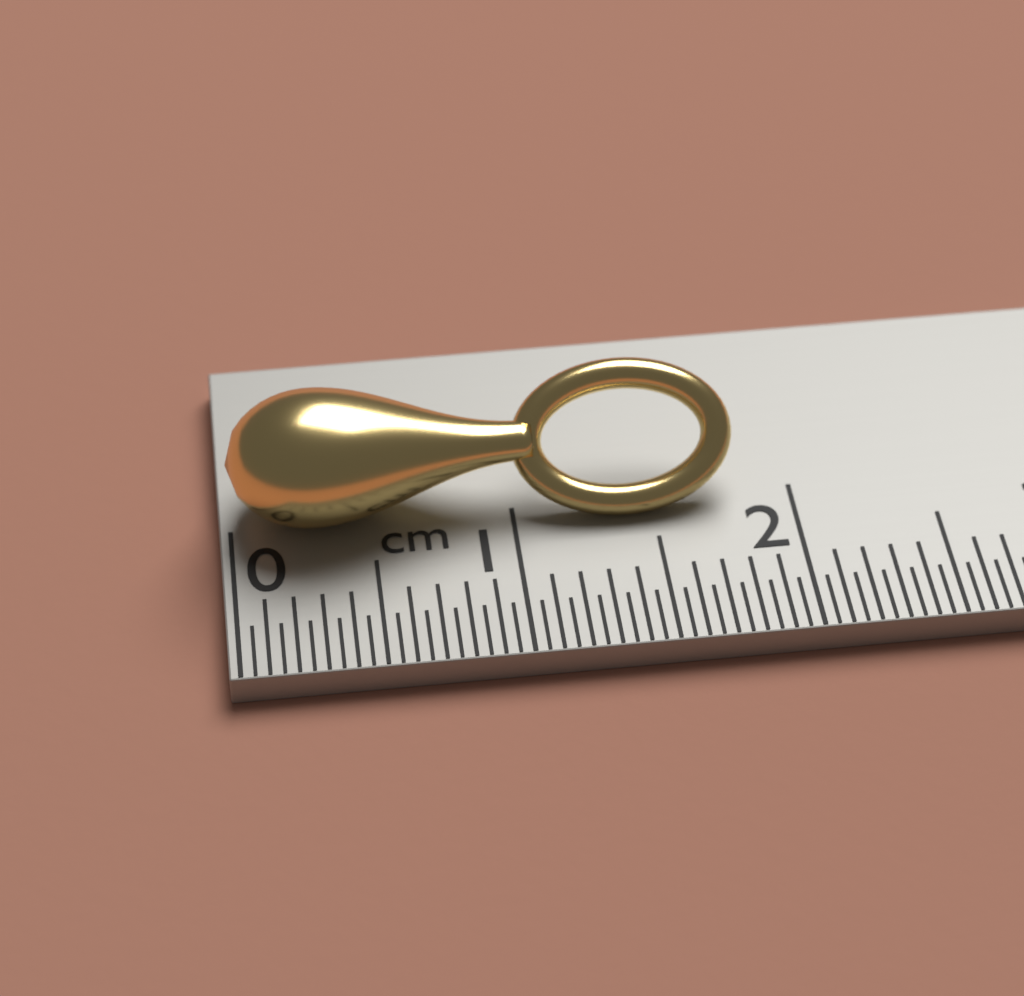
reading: 1.80 cm
